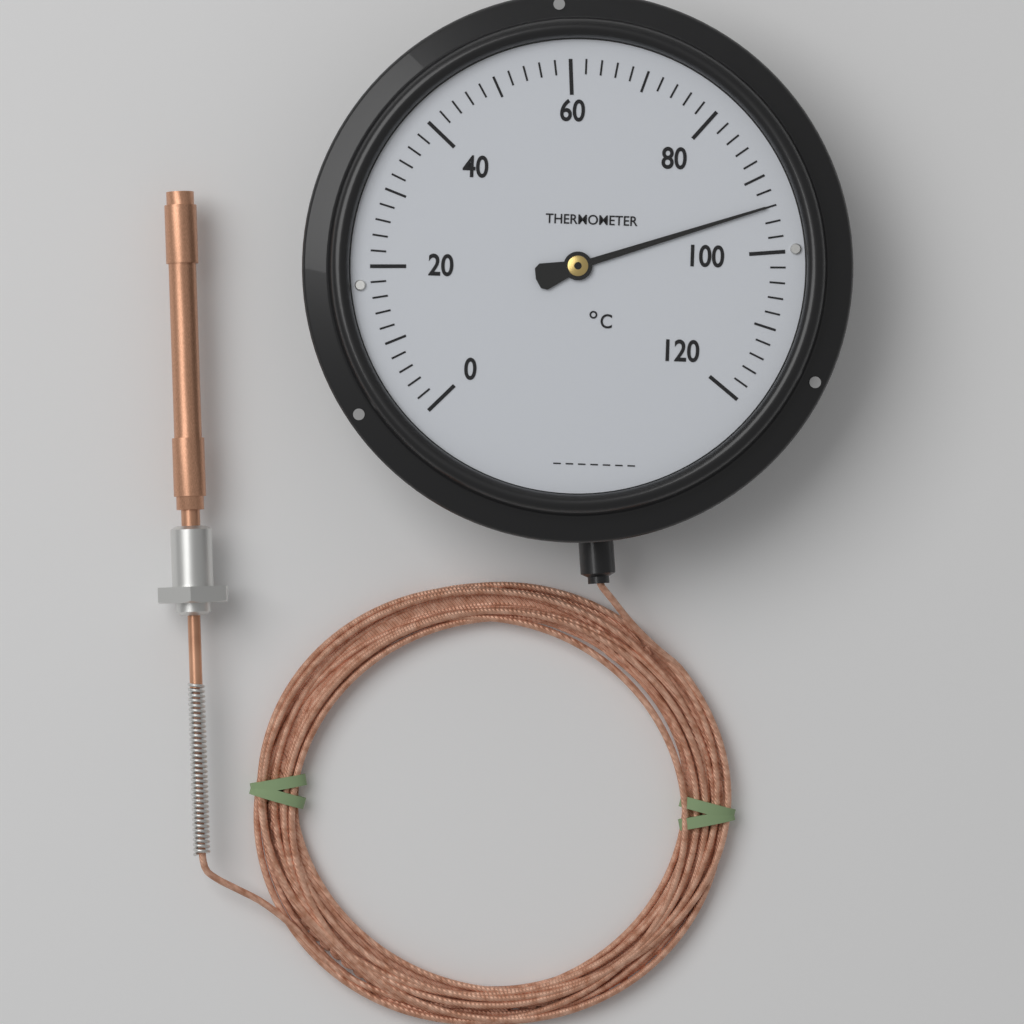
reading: 94 °C
